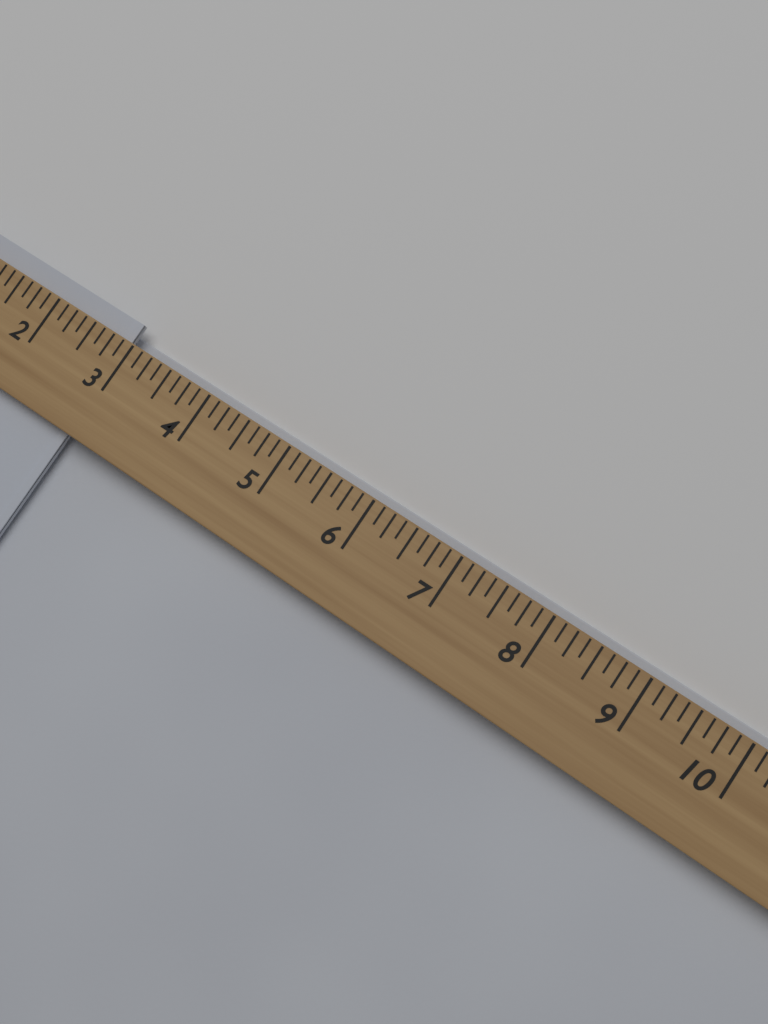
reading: 2.875 (no unit)
